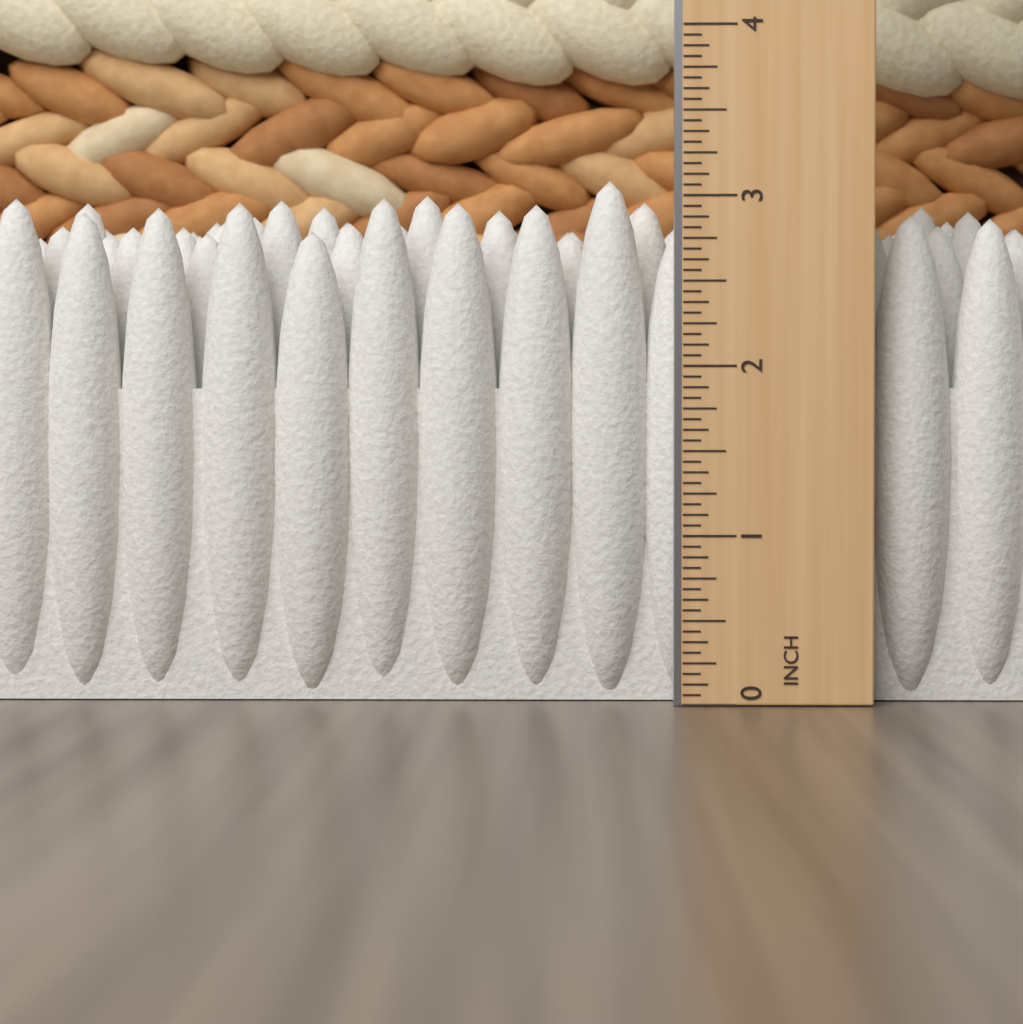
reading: 3.1250 in
